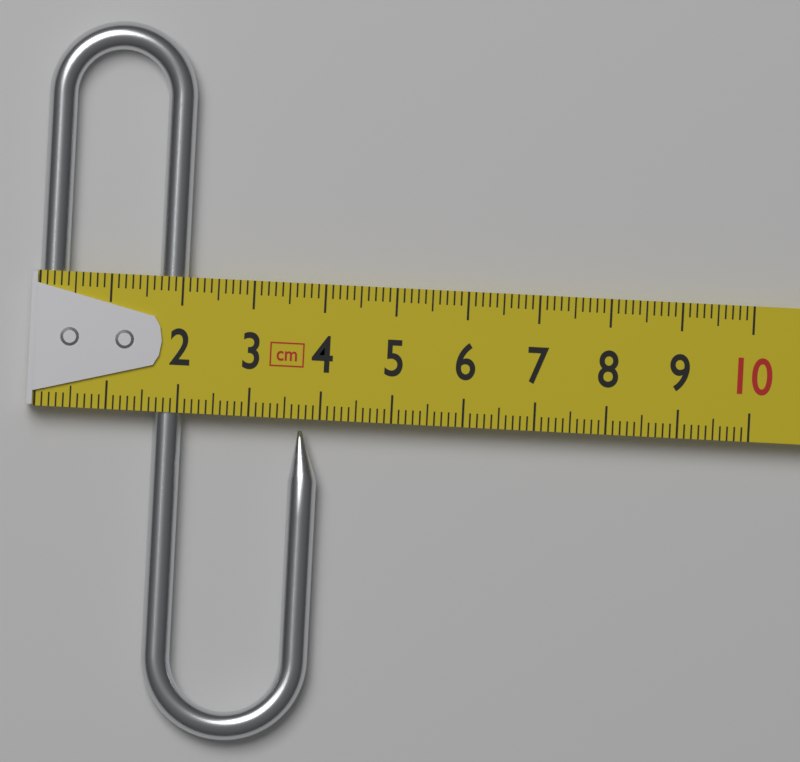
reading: 4.0 cm
